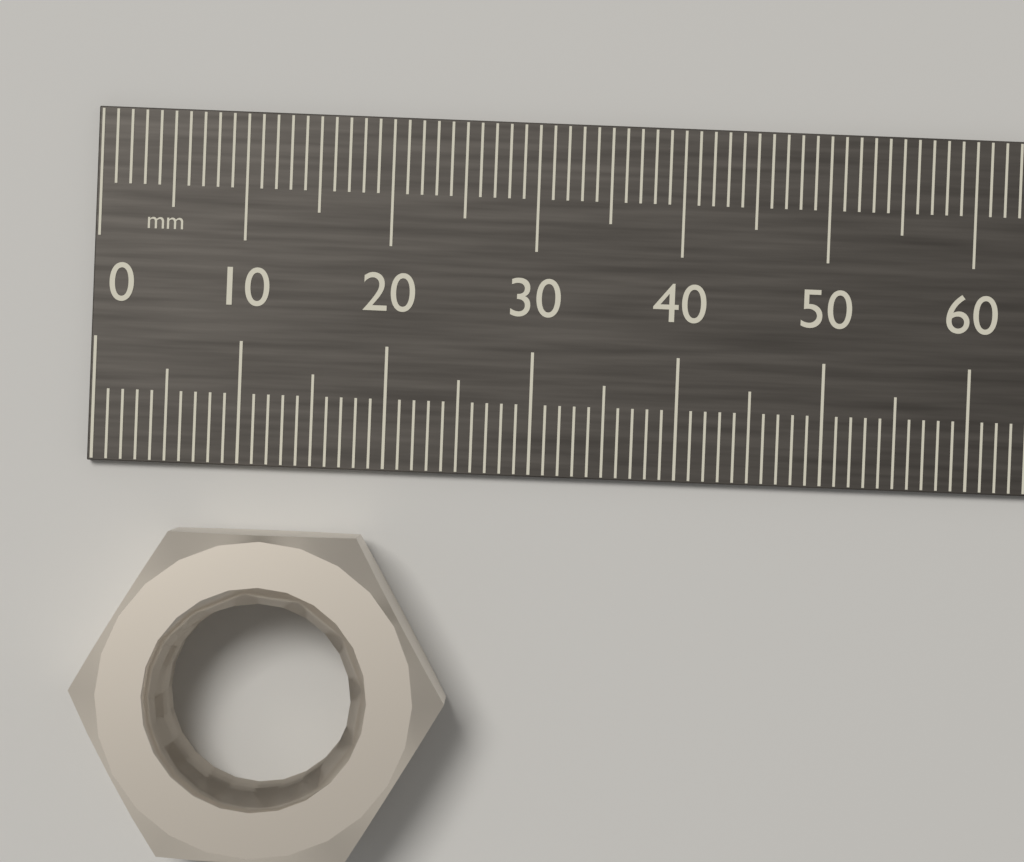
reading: 25 mm
